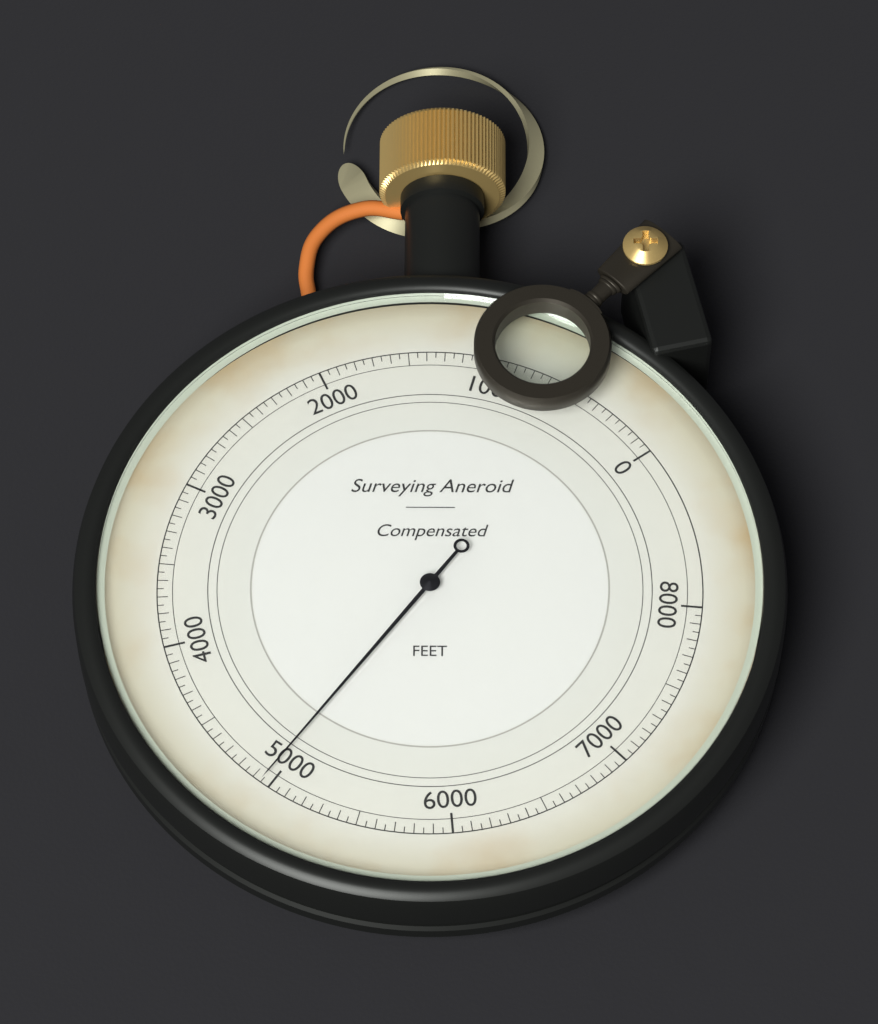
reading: 4950 ft
